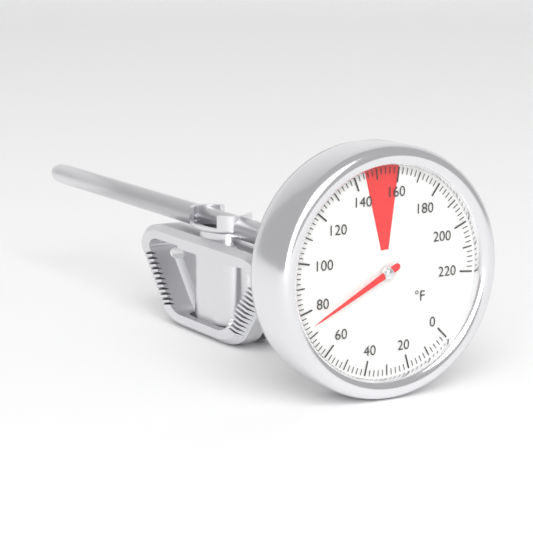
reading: 74 °F
